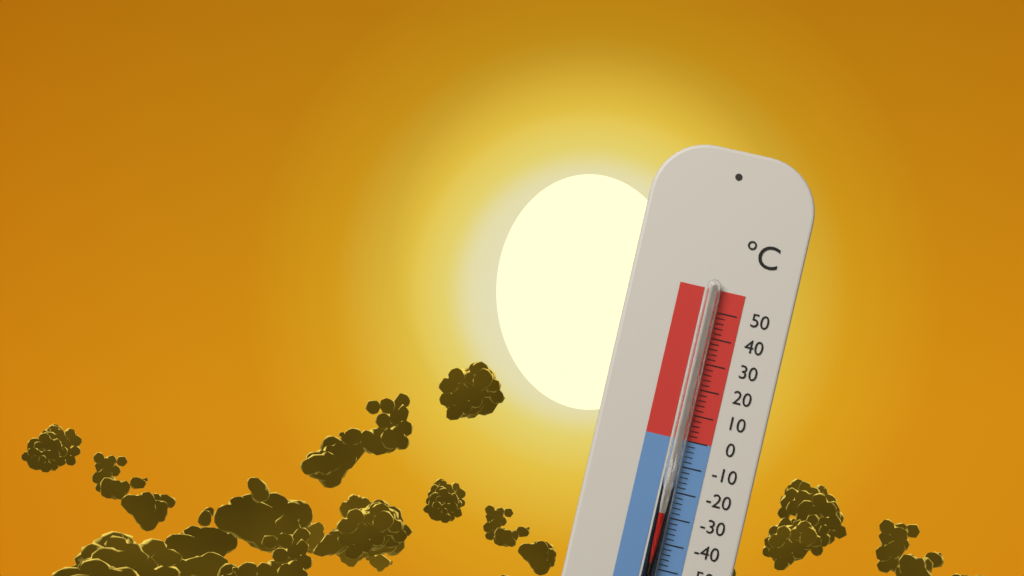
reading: -28 °C
